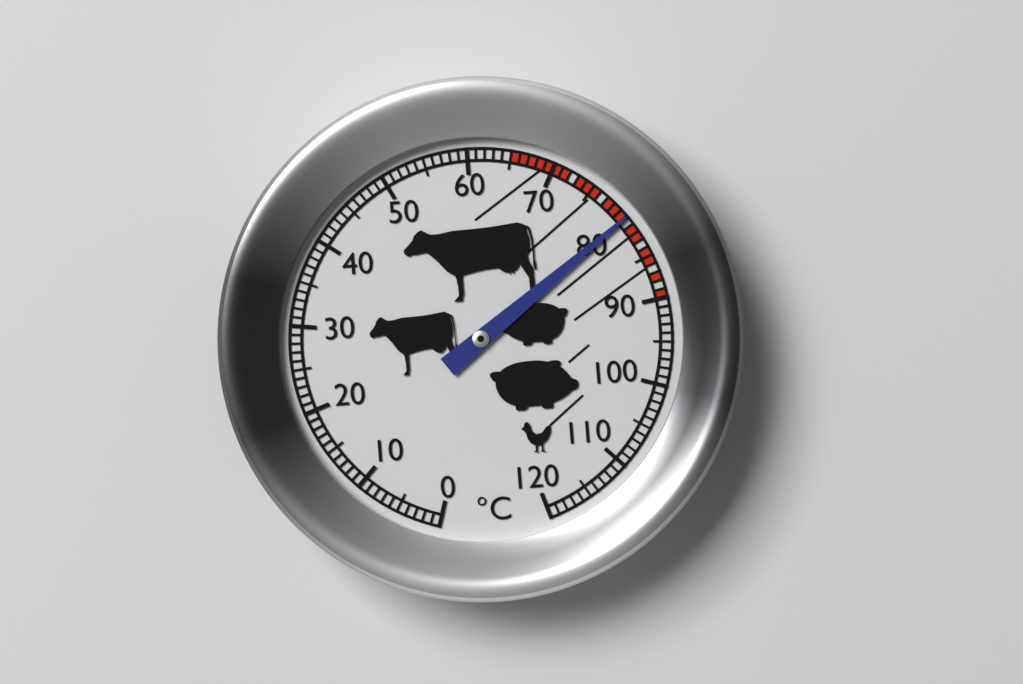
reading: 80 °C
